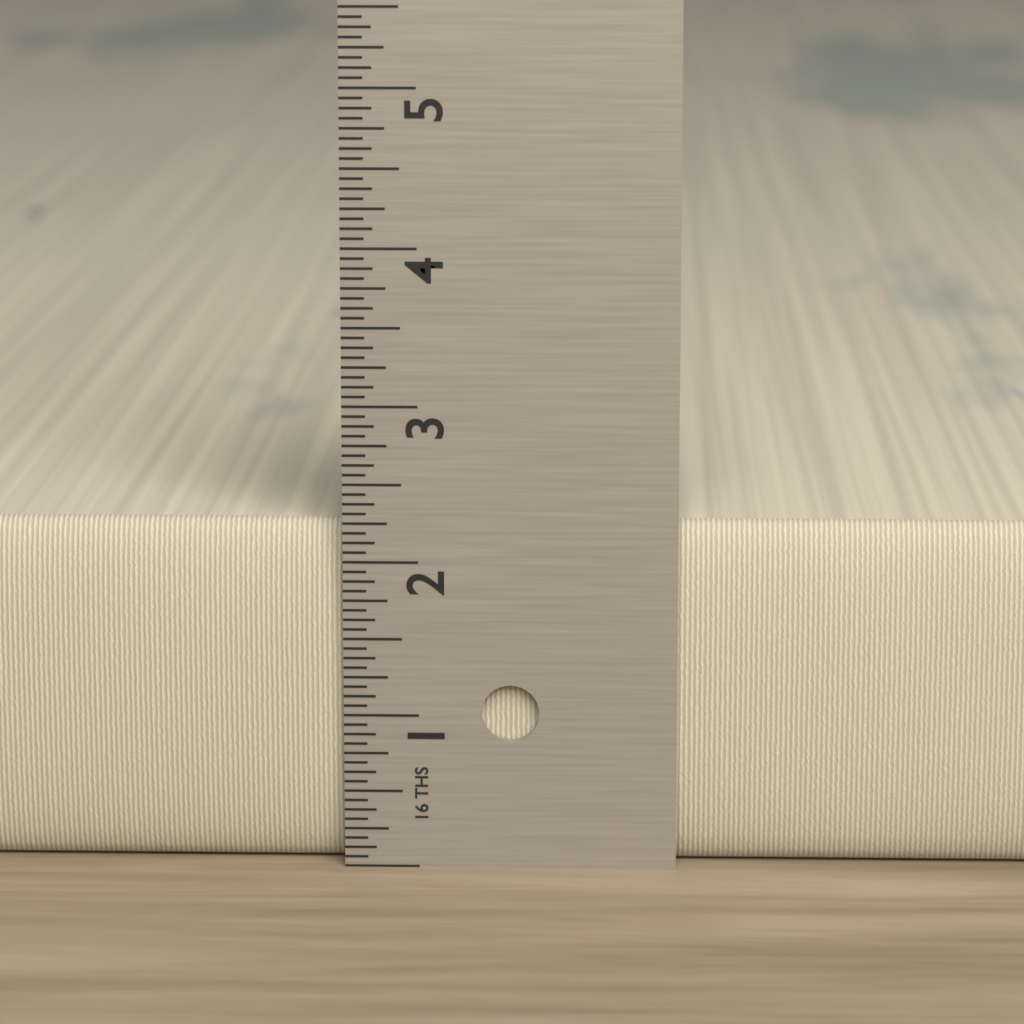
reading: 2.2500 in
